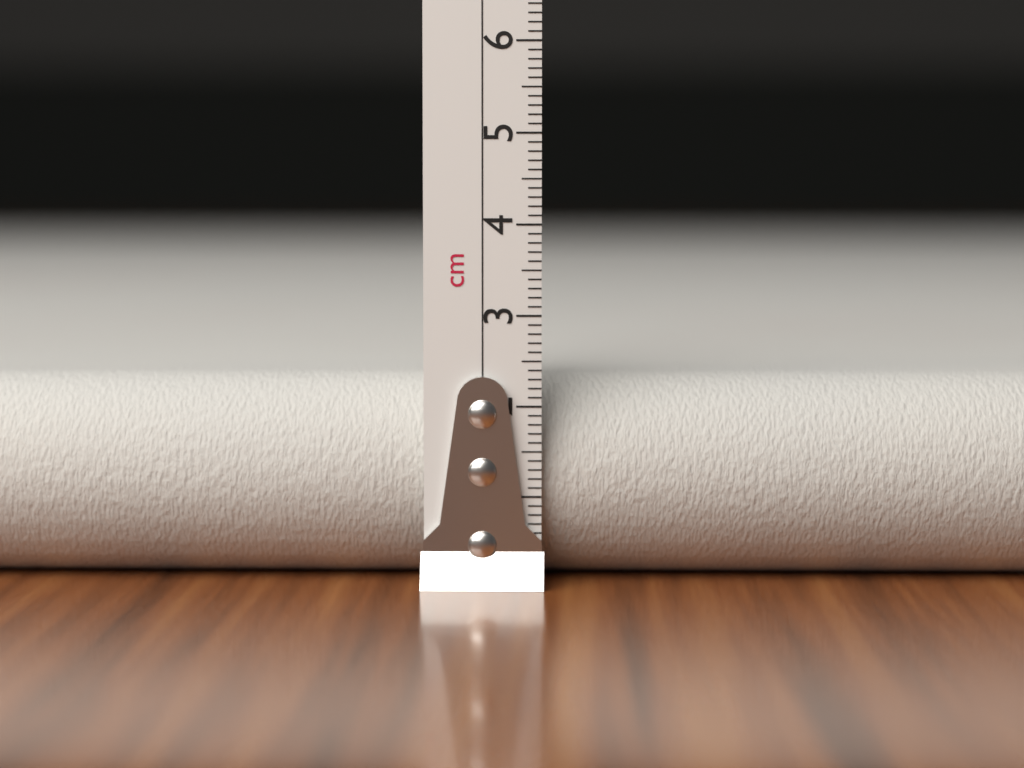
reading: 2.3 cm
